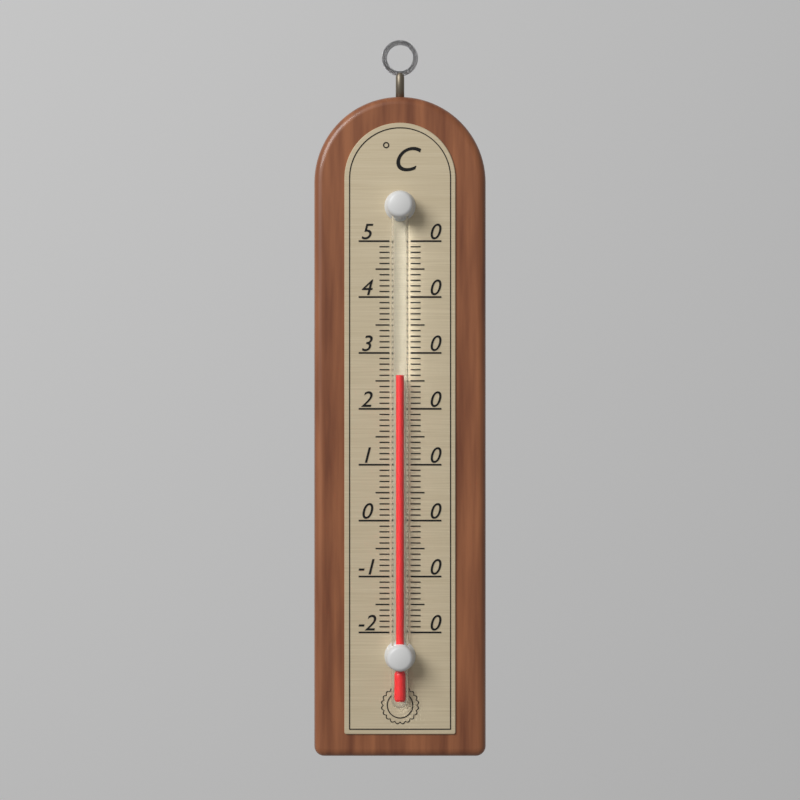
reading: 26 °C
